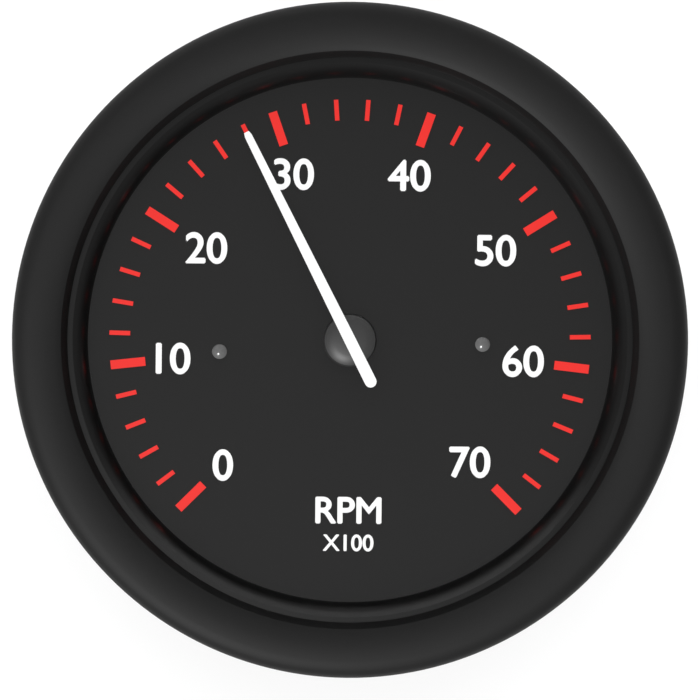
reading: 28 RPM x100
